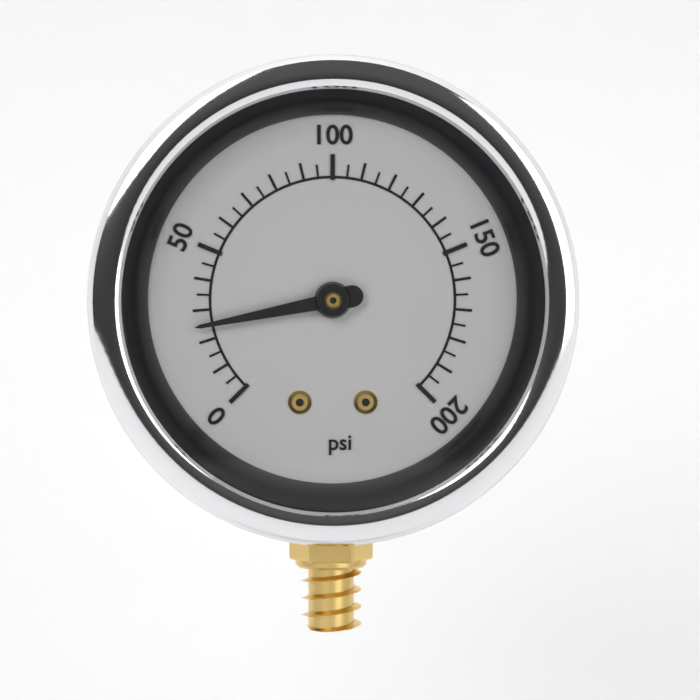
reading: 25 psi
